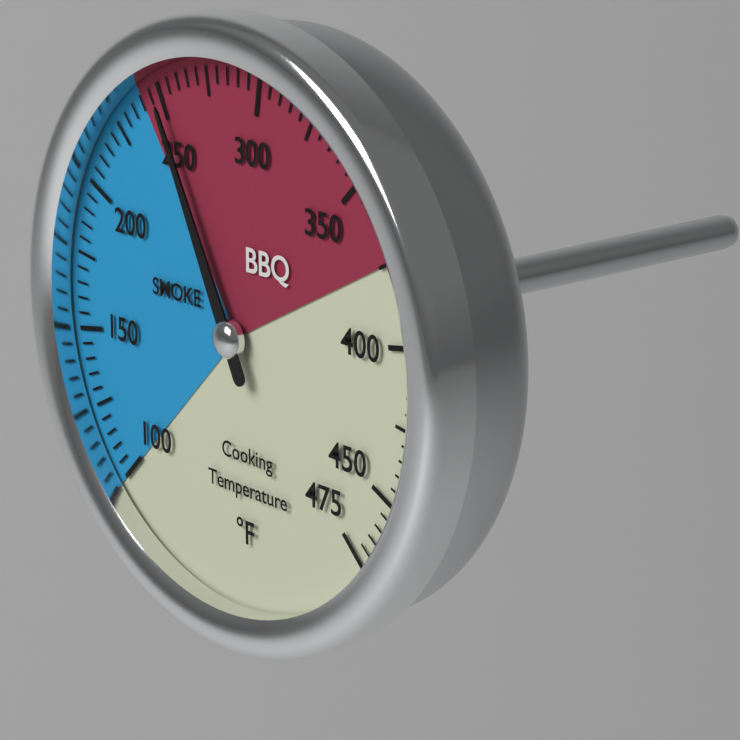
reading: 250 °F
